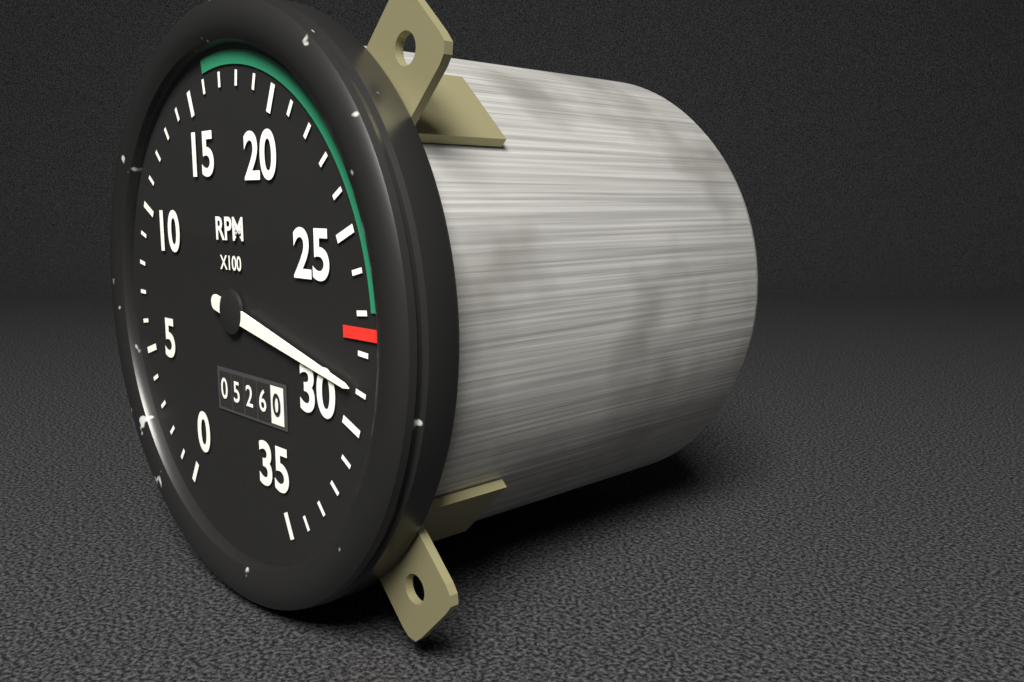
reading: 2900 RPM
